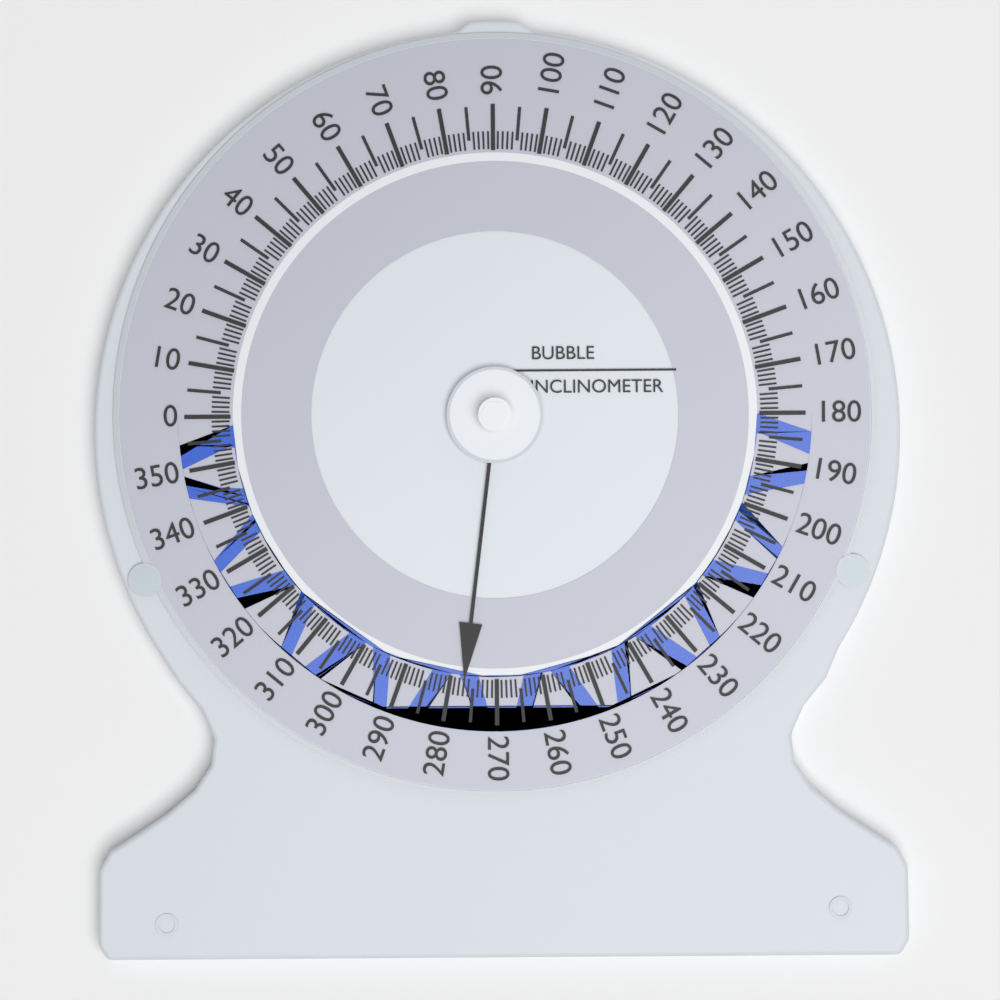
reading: 277 (no unit)
